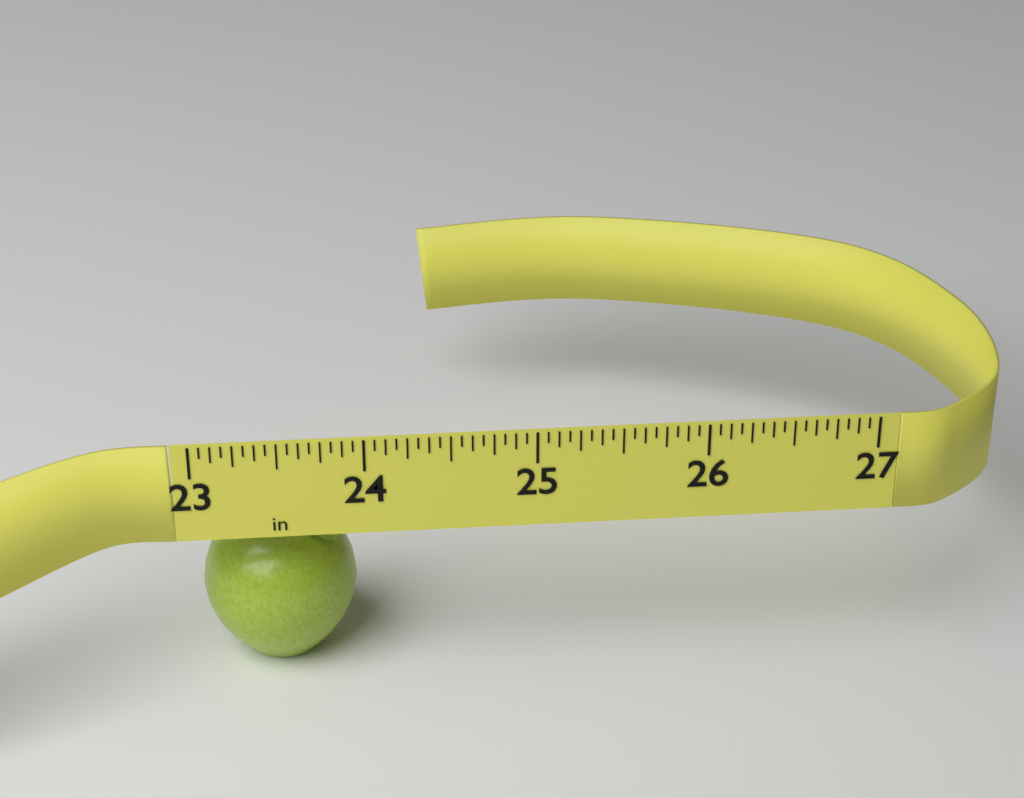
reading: 23.9375 in
